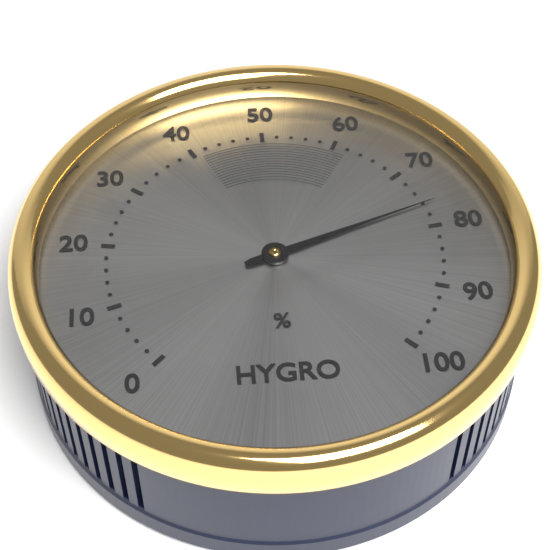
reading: 76 %
